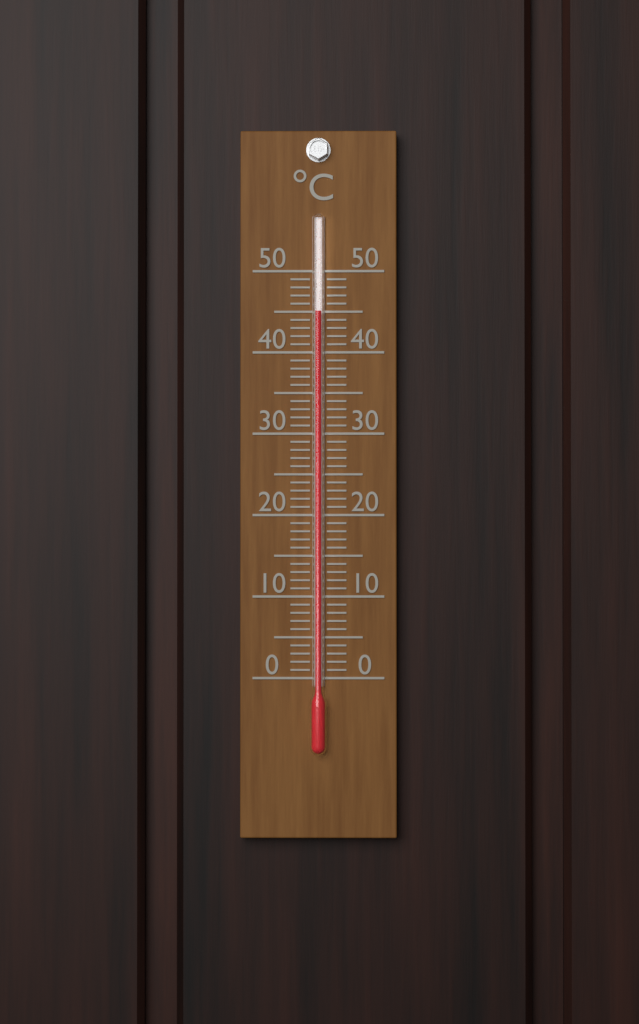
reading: 45 °C
